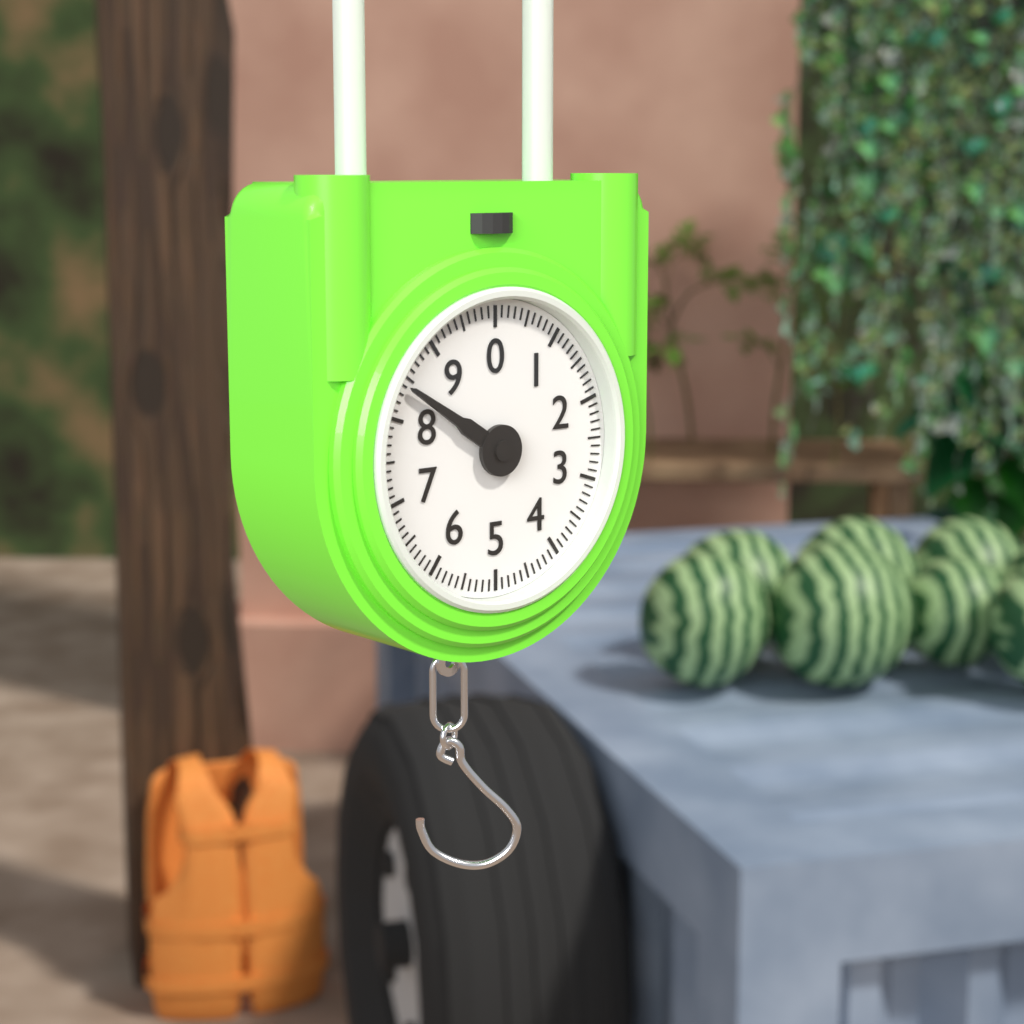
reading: 8.4 (no unit)
